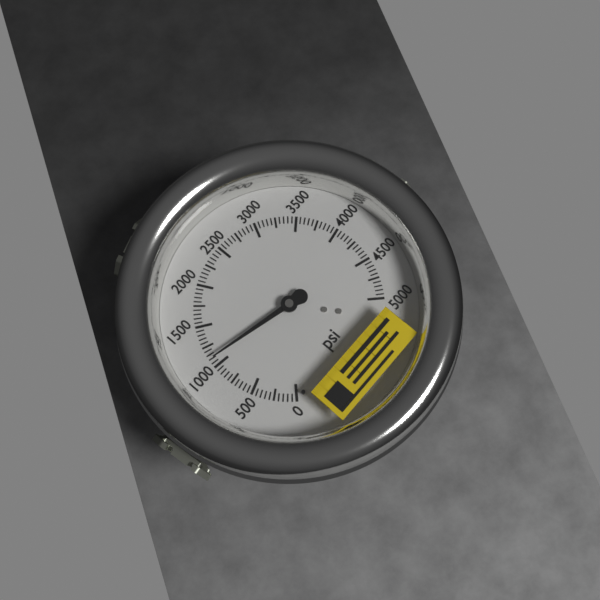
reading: 1100 psi
